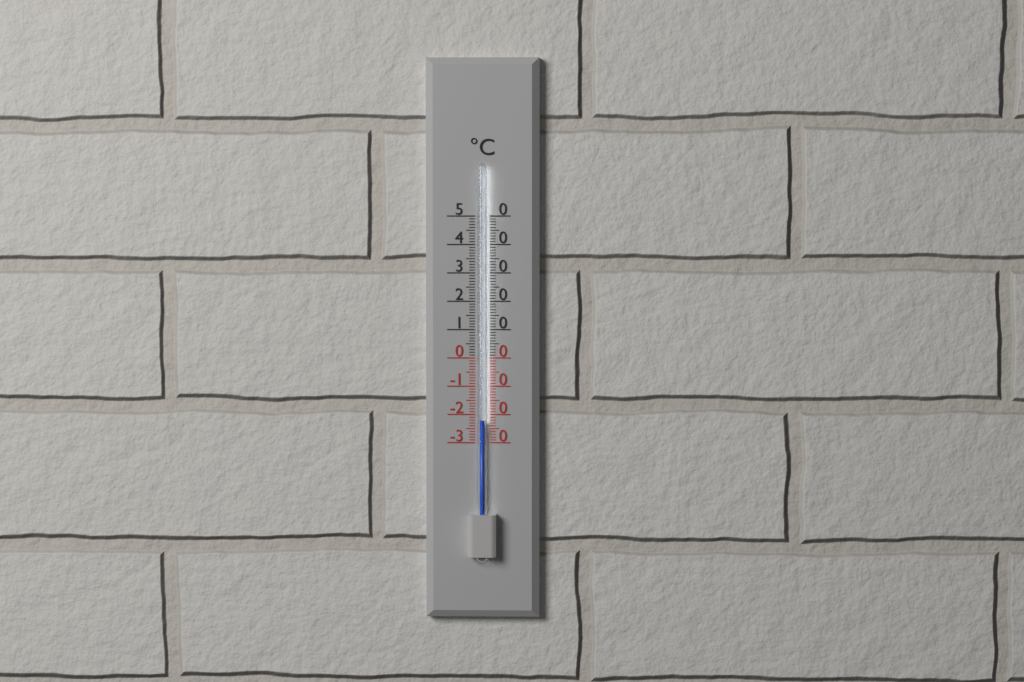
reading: -22 °C
